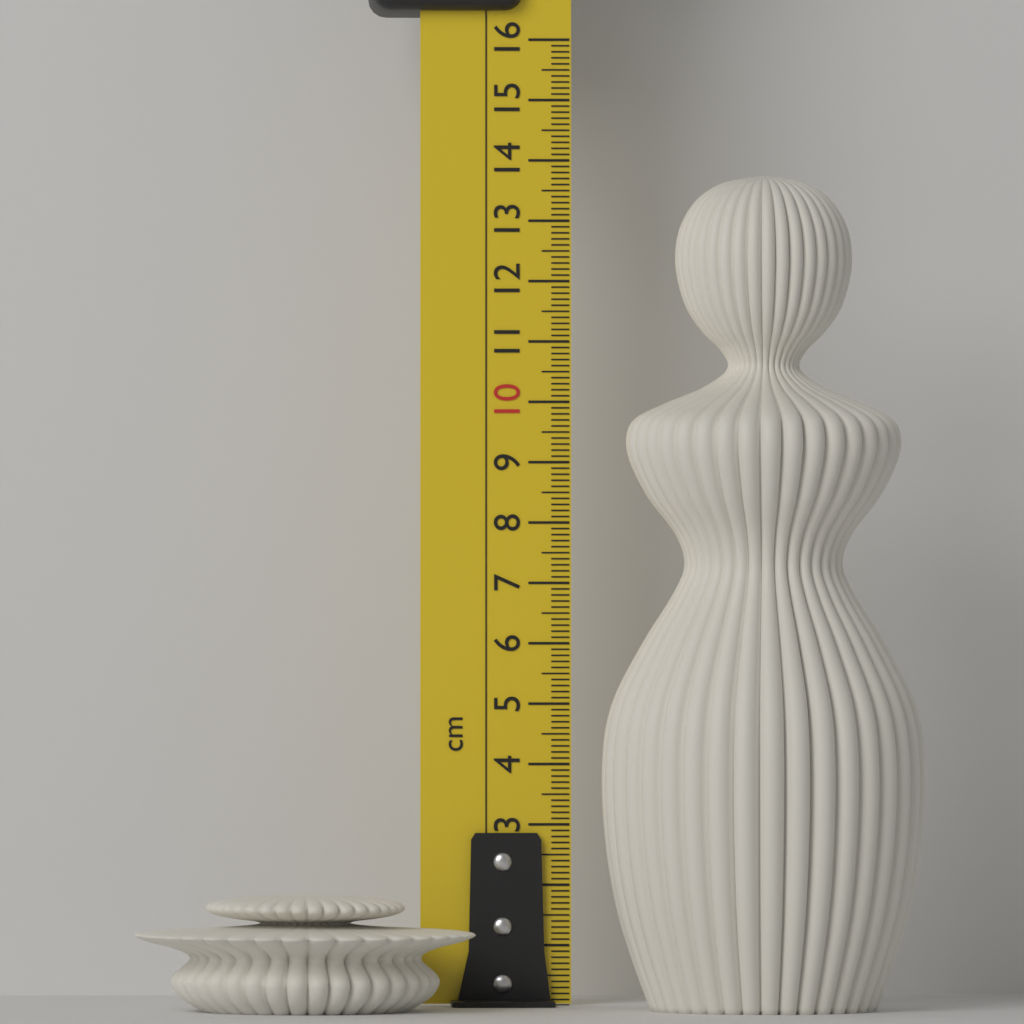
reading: 1.9 cm
